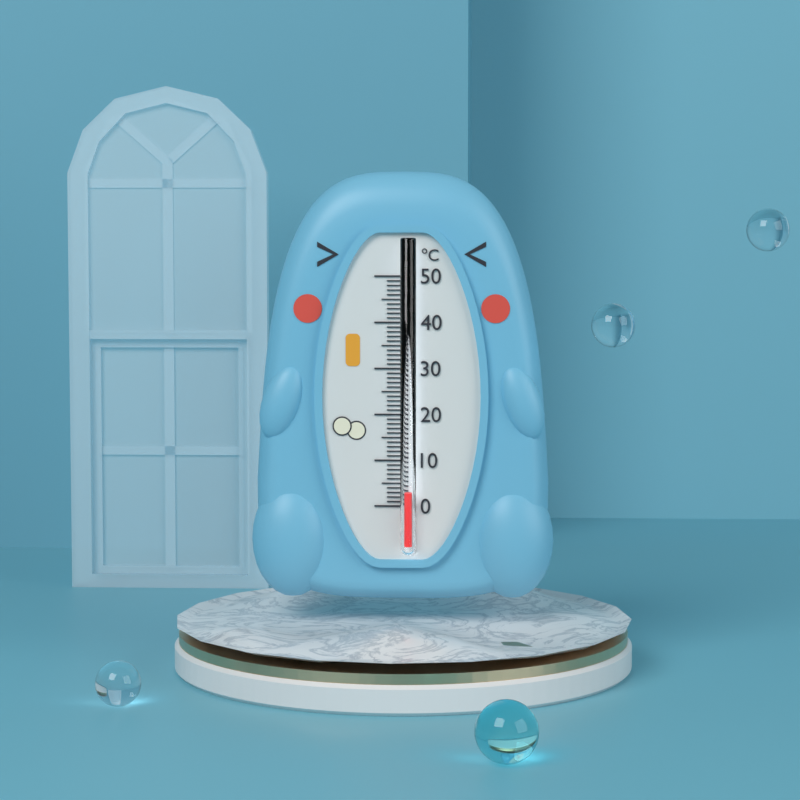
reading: 3 °C
